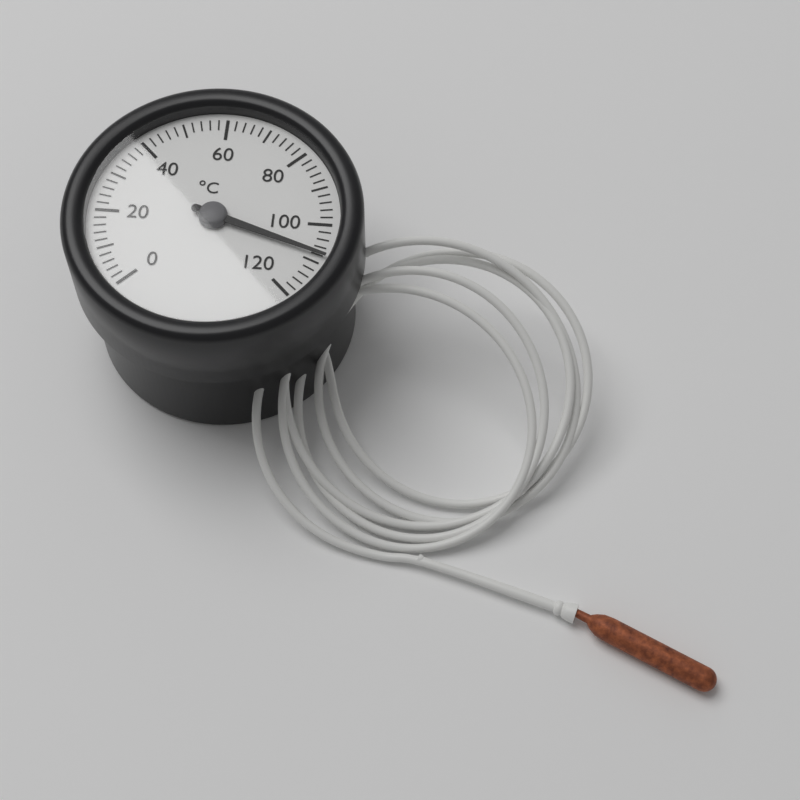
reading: 108 °C
